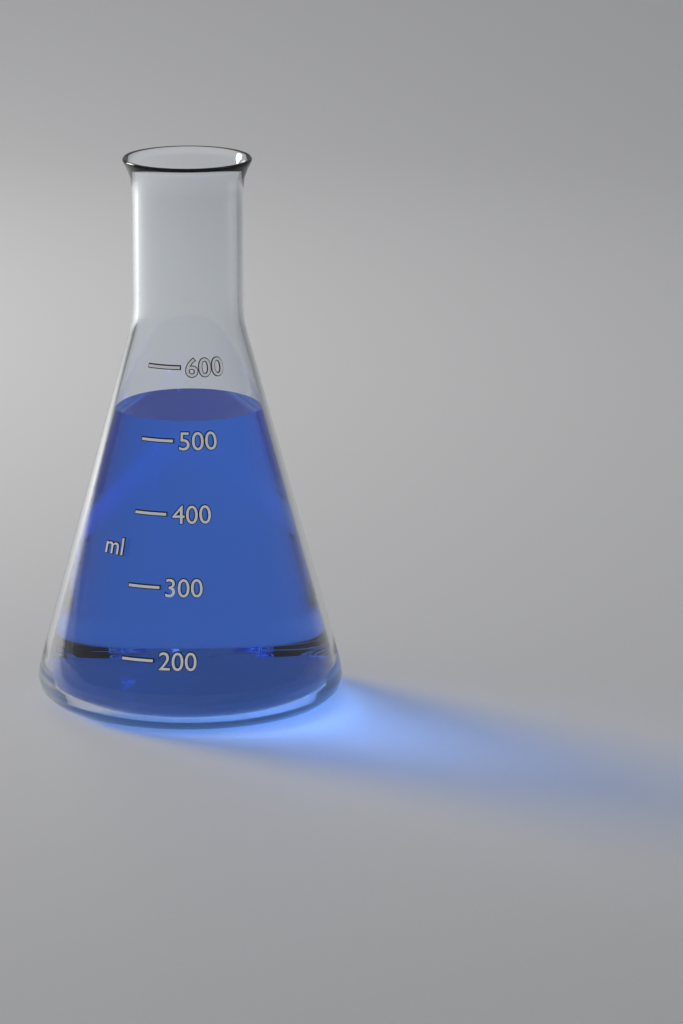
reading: 525 ml
